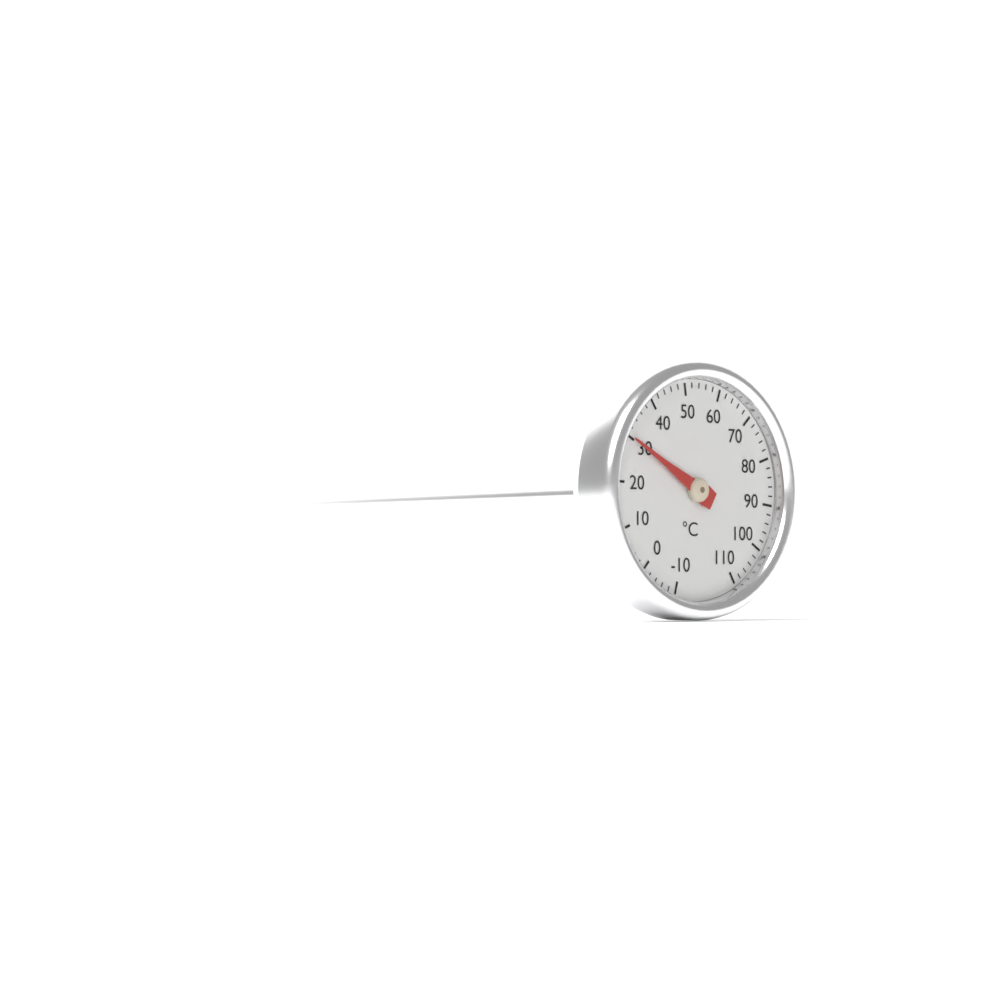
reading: 30 °C
